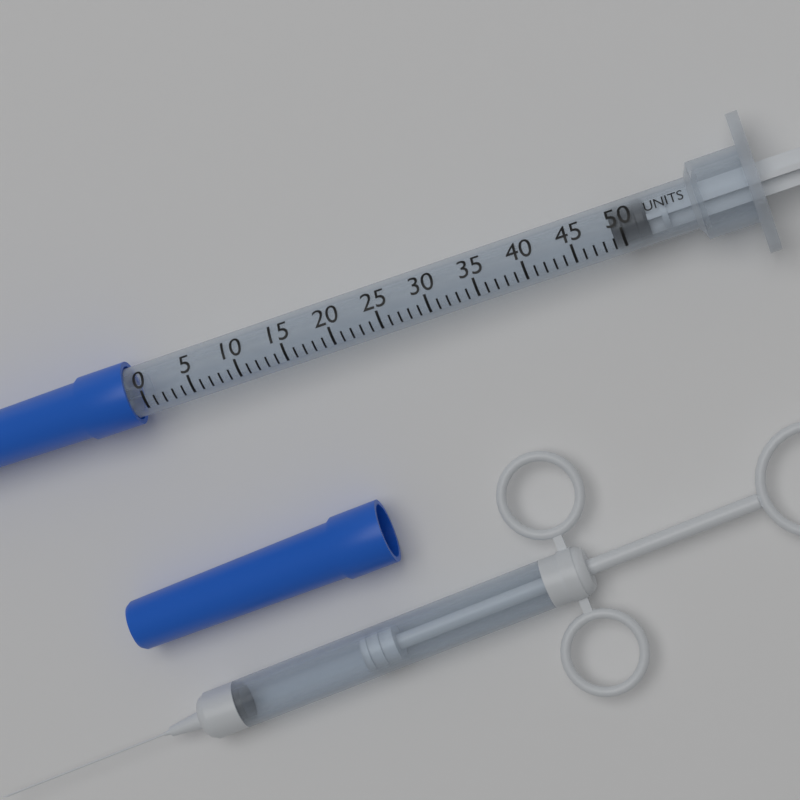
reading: 49 units
